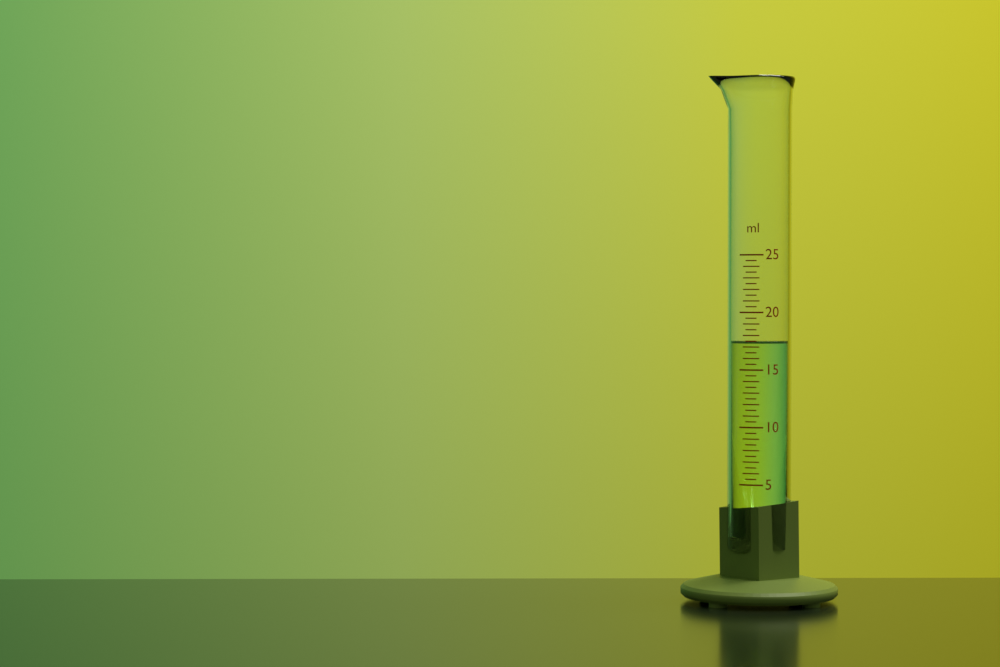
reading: 17.5 ml
